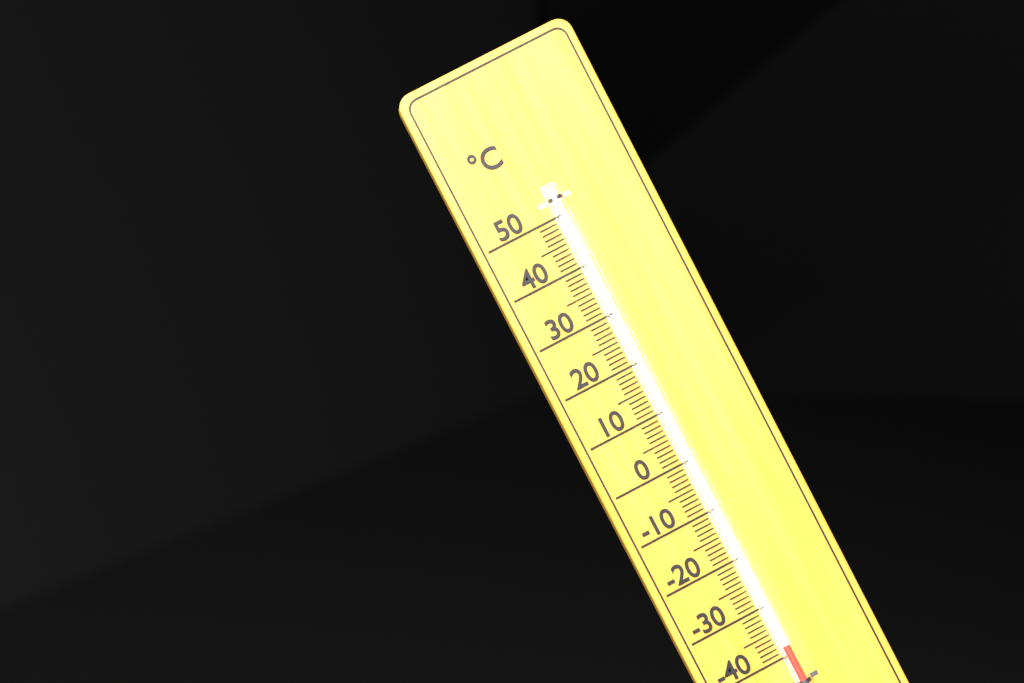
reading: -38 °C
